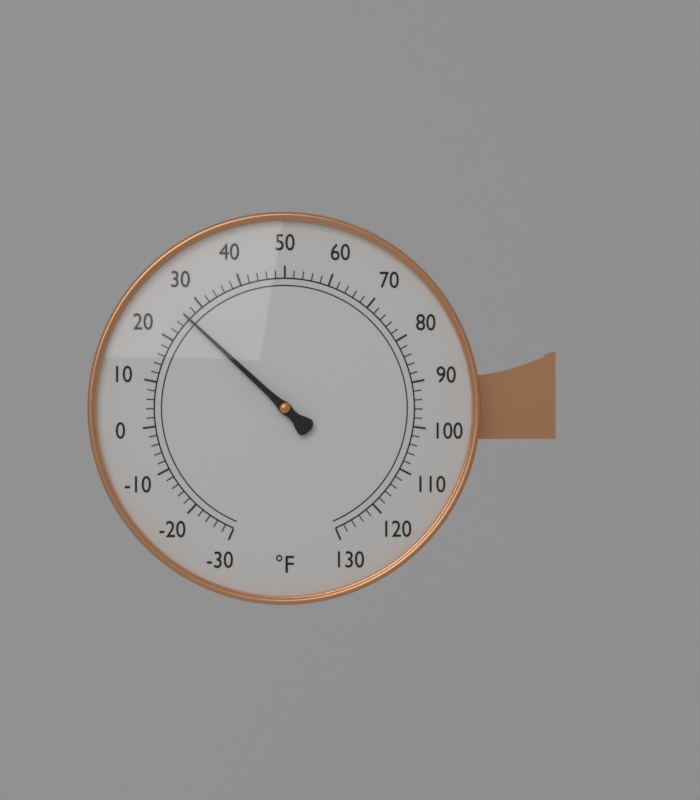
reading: 26 °F
